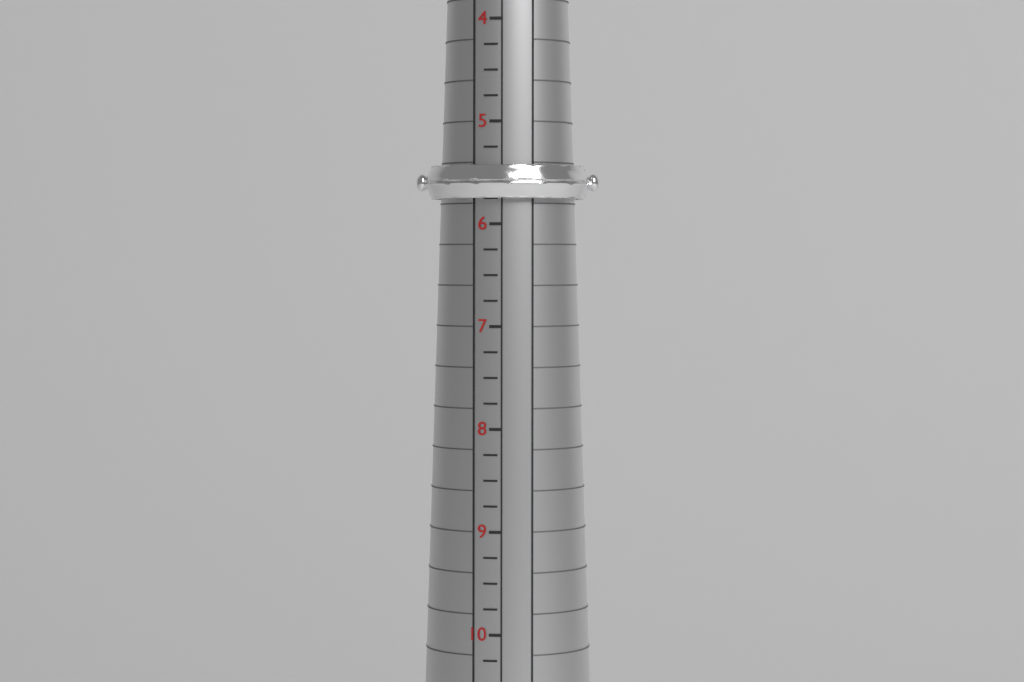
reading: 5.75 (no unit)
